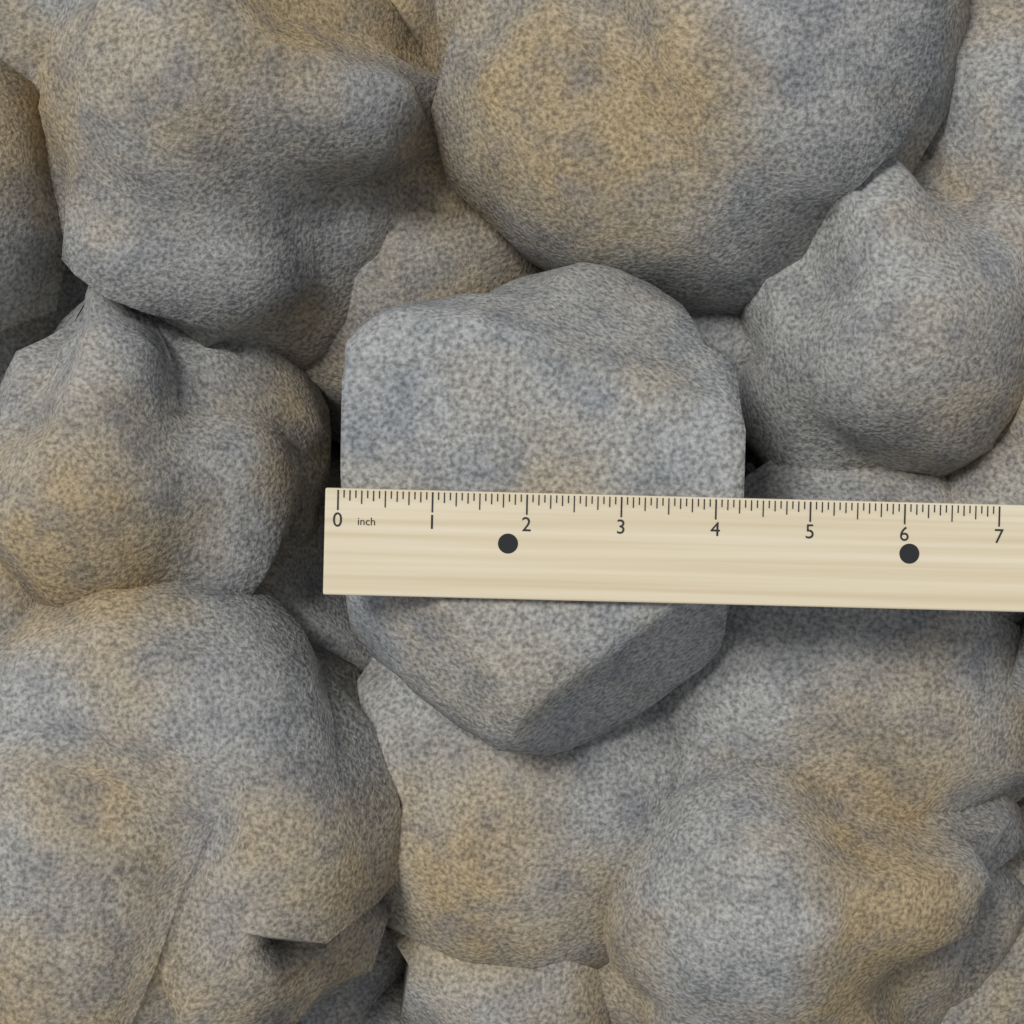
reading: 4.3125 inch
